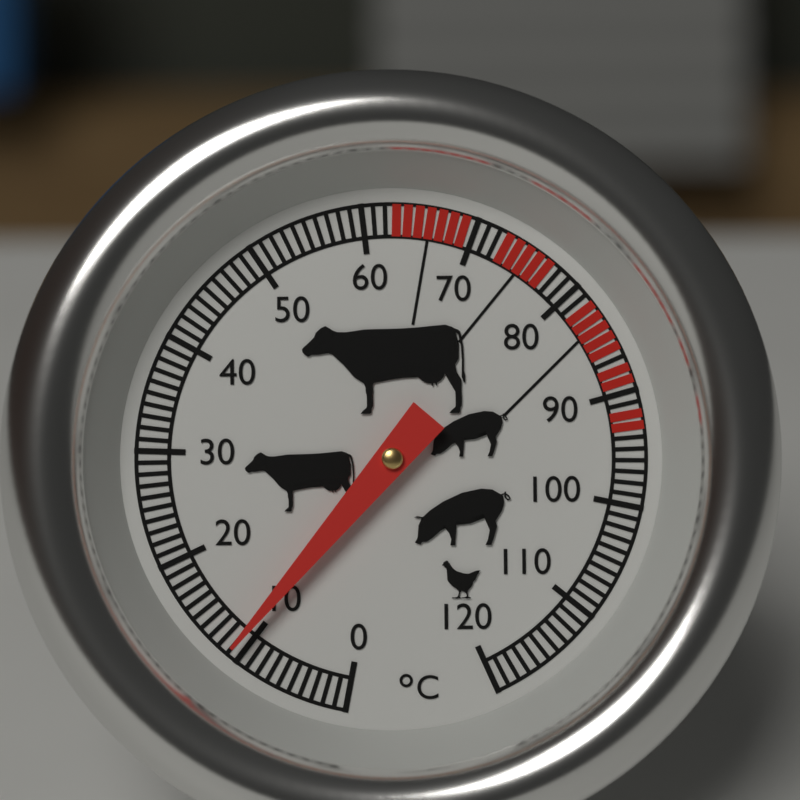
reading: 11 °C
